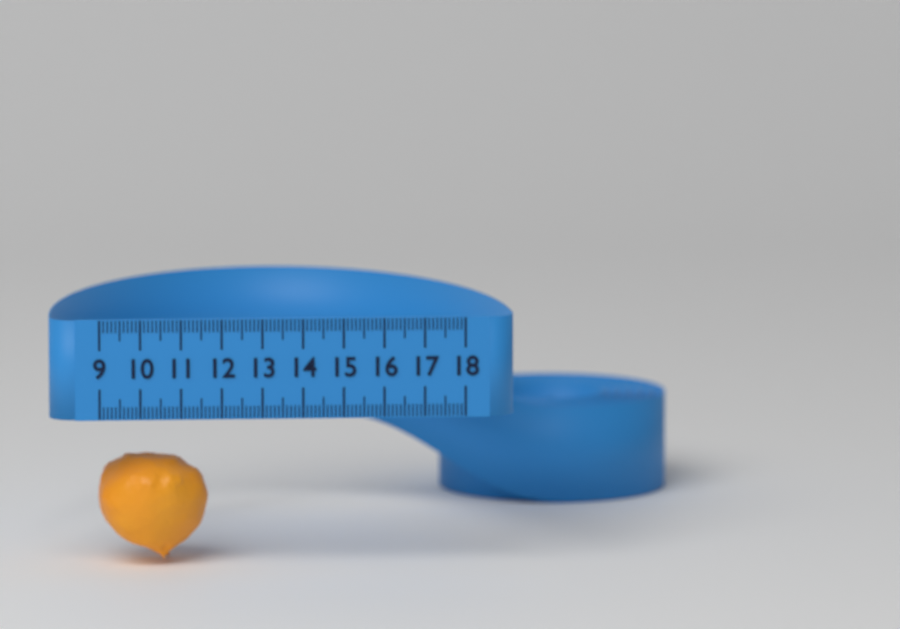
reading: 11.7 (no unit)
